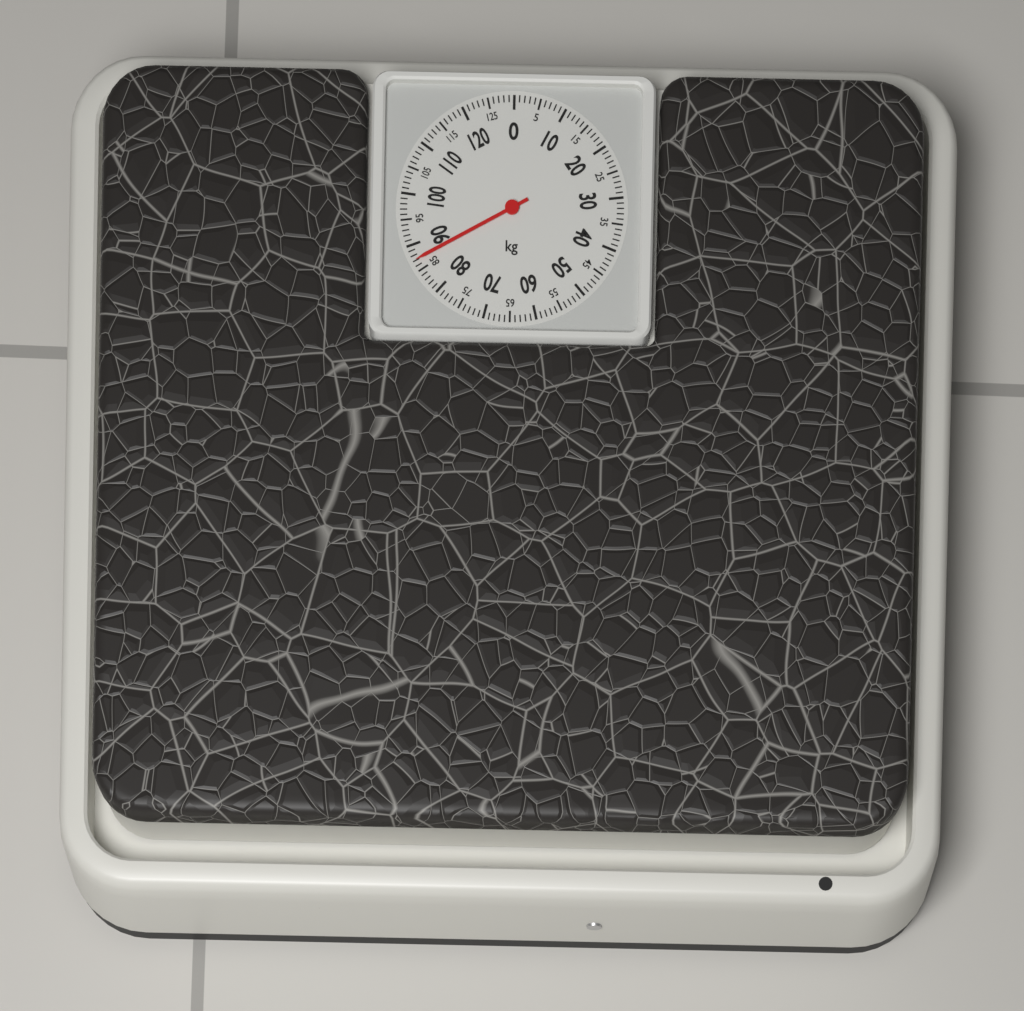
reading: 87 kg
